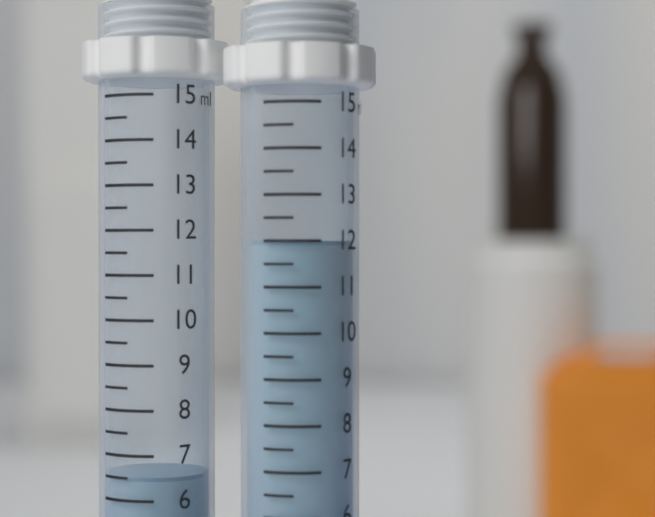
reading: 6.5 ml
